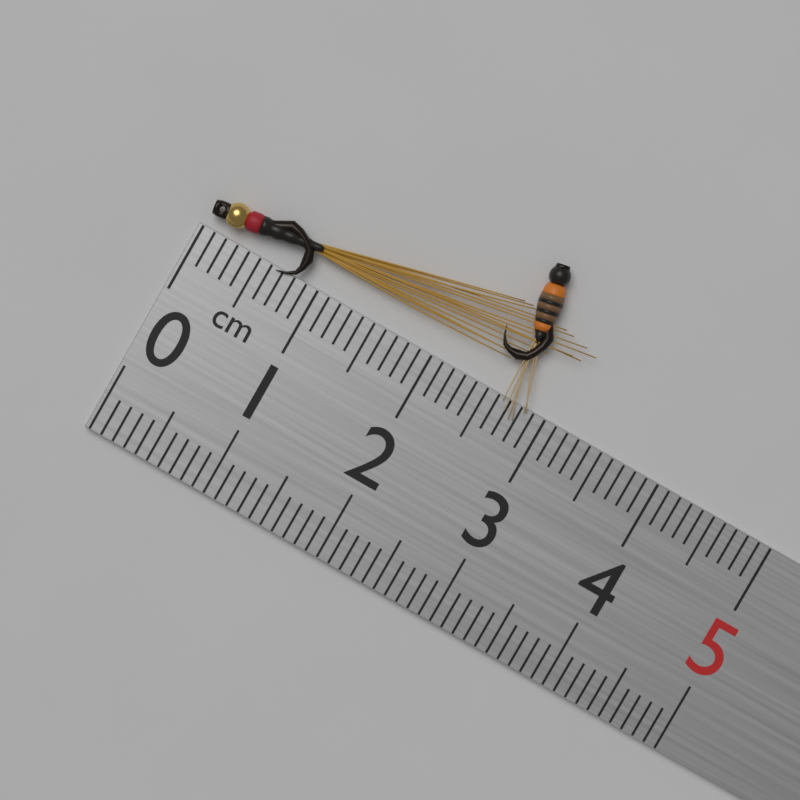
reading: 3.1 cm
